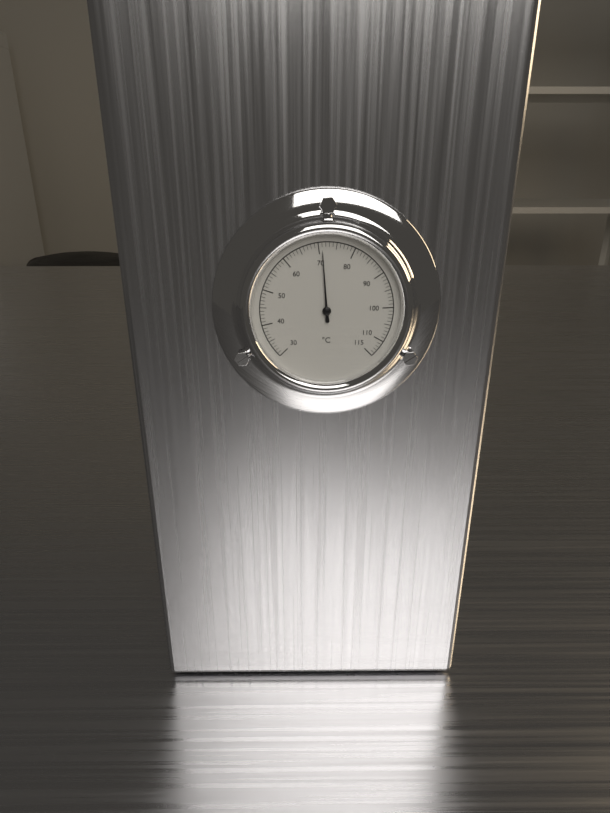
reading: 71 °C
